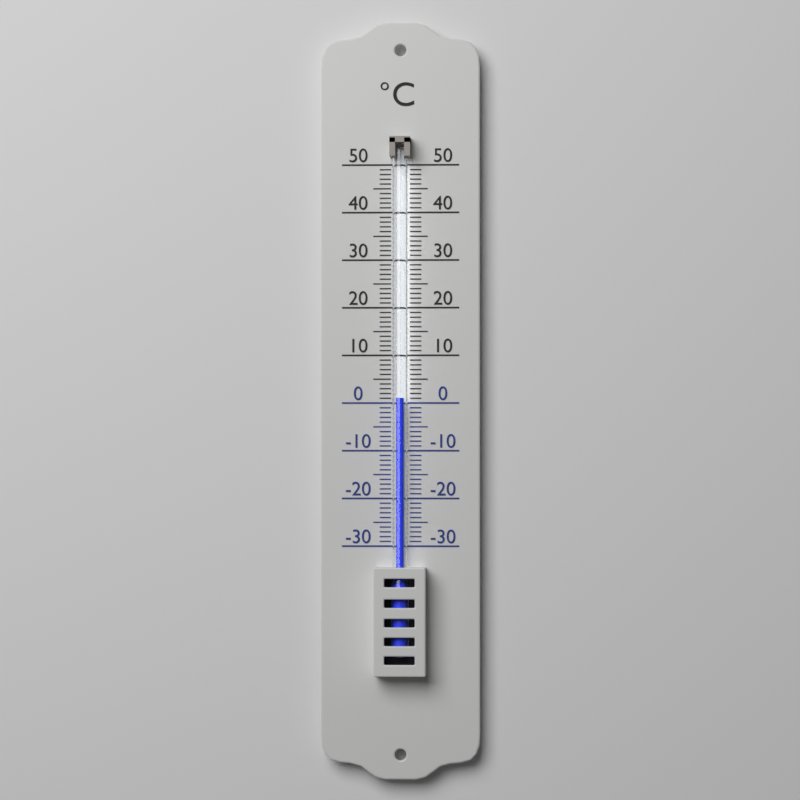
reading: 1 °C
